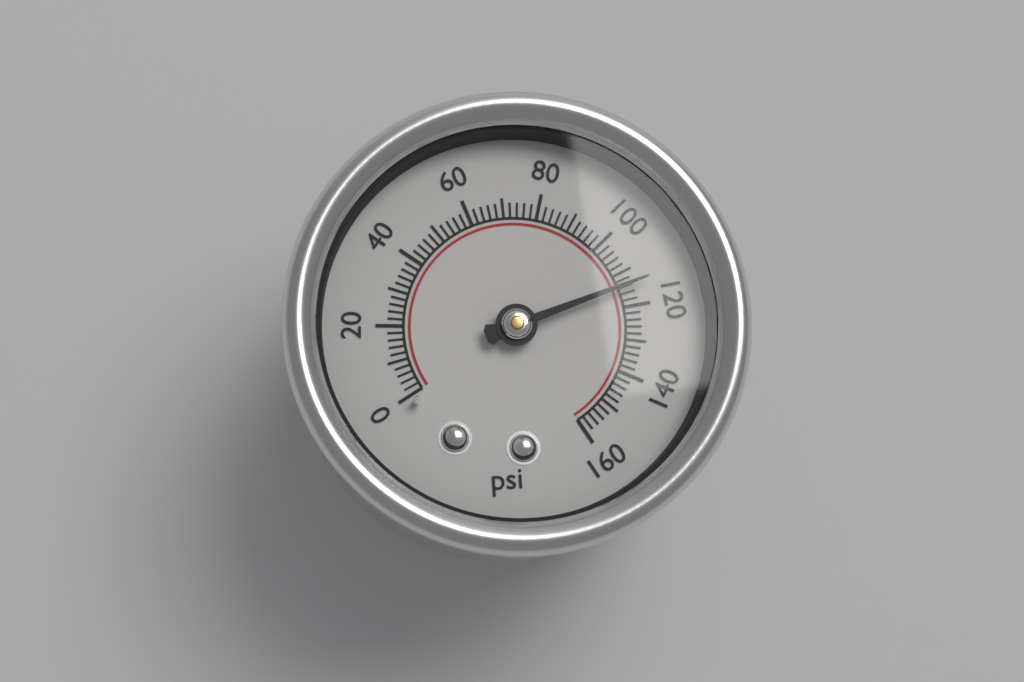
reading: 114 psi
